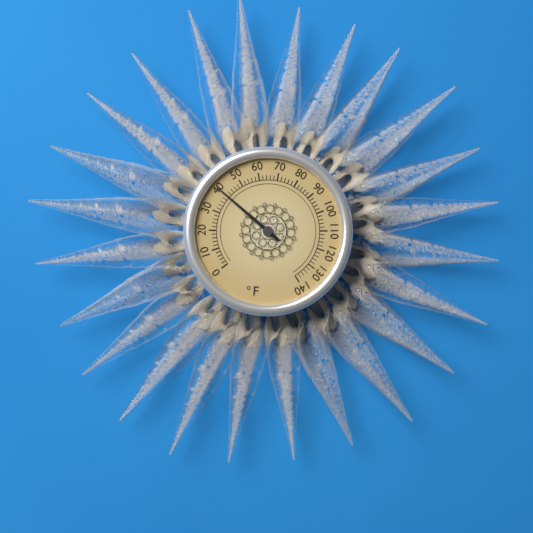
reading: 40 °F
